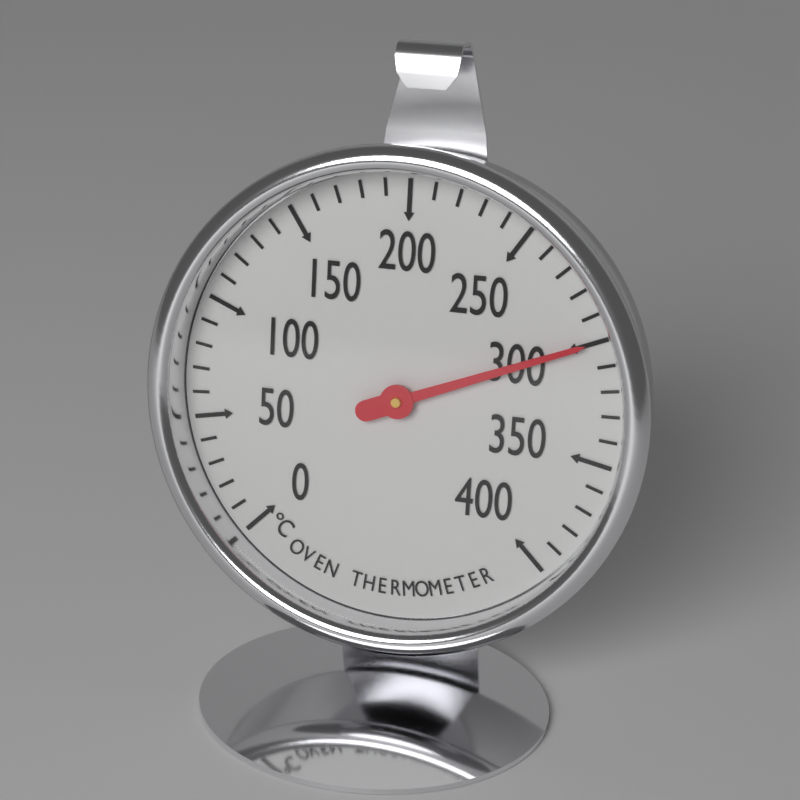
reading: 300 °C
